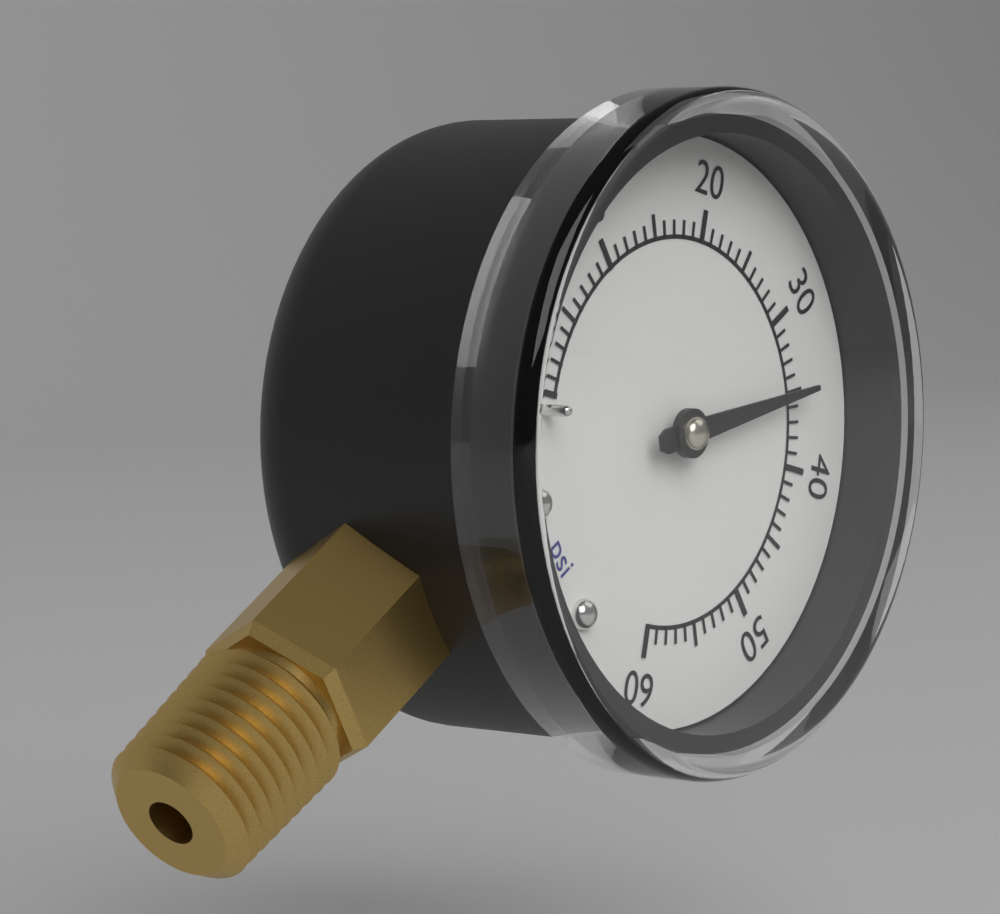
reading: 35 psi
